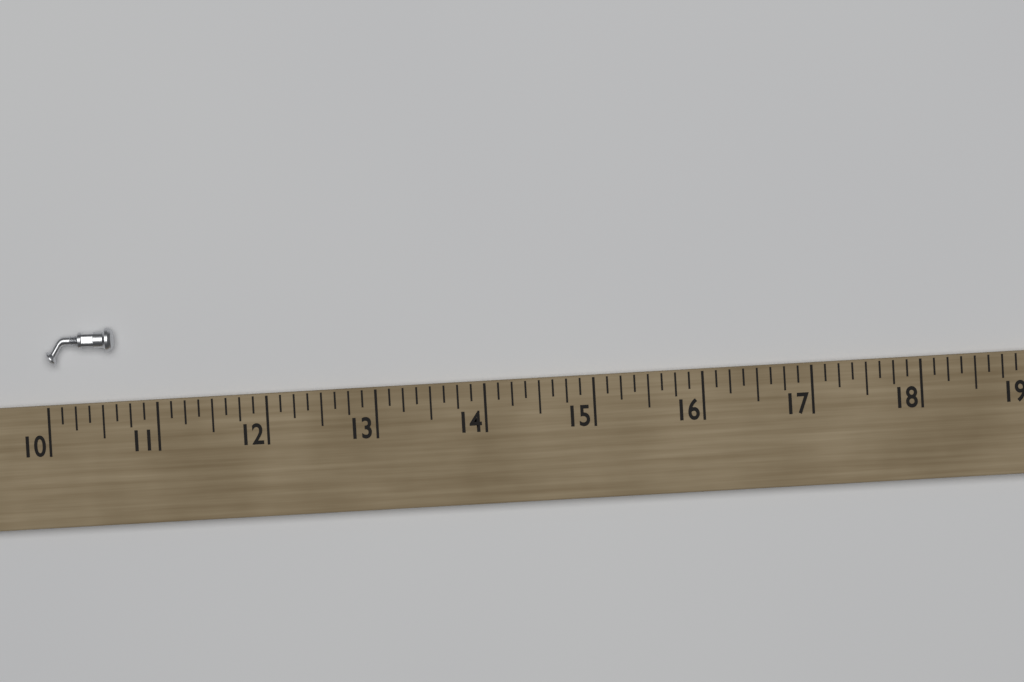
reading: 10.625 (no unit)
